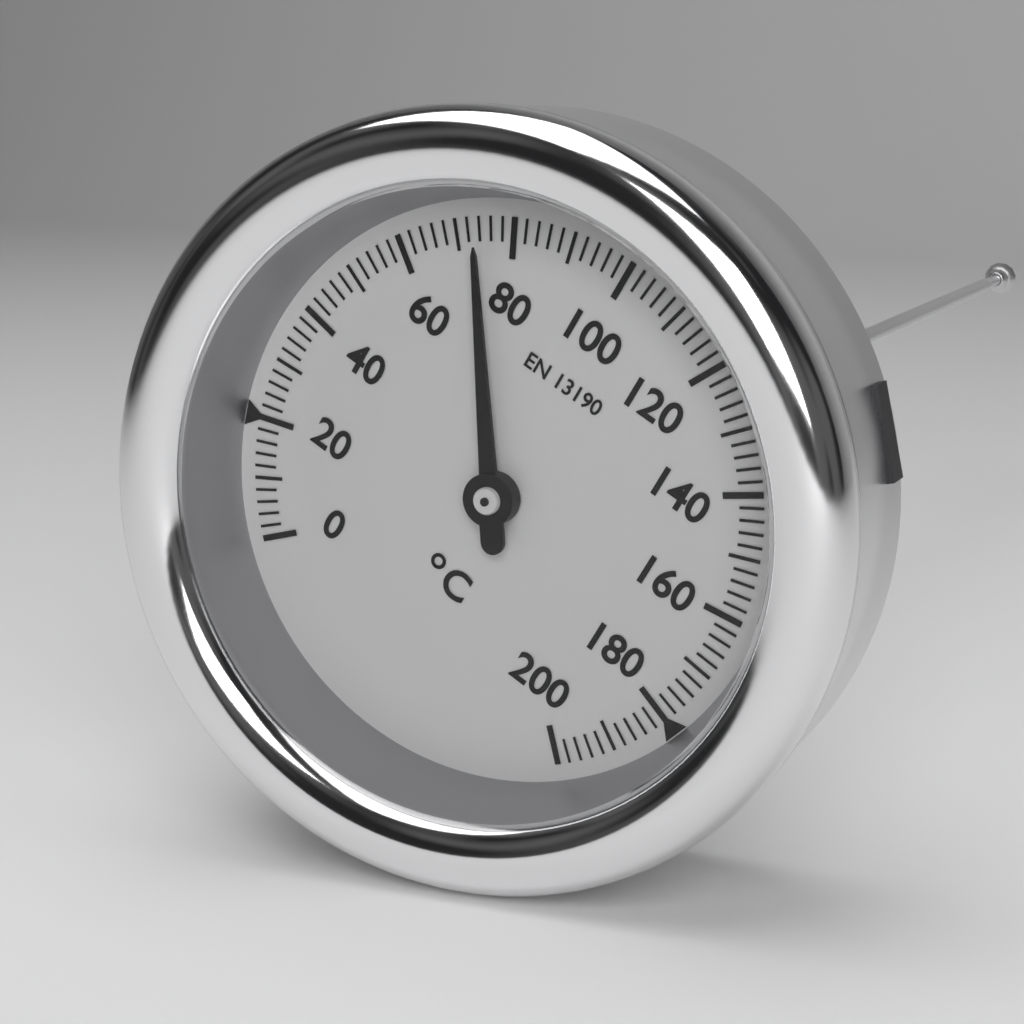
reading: 74 °C
